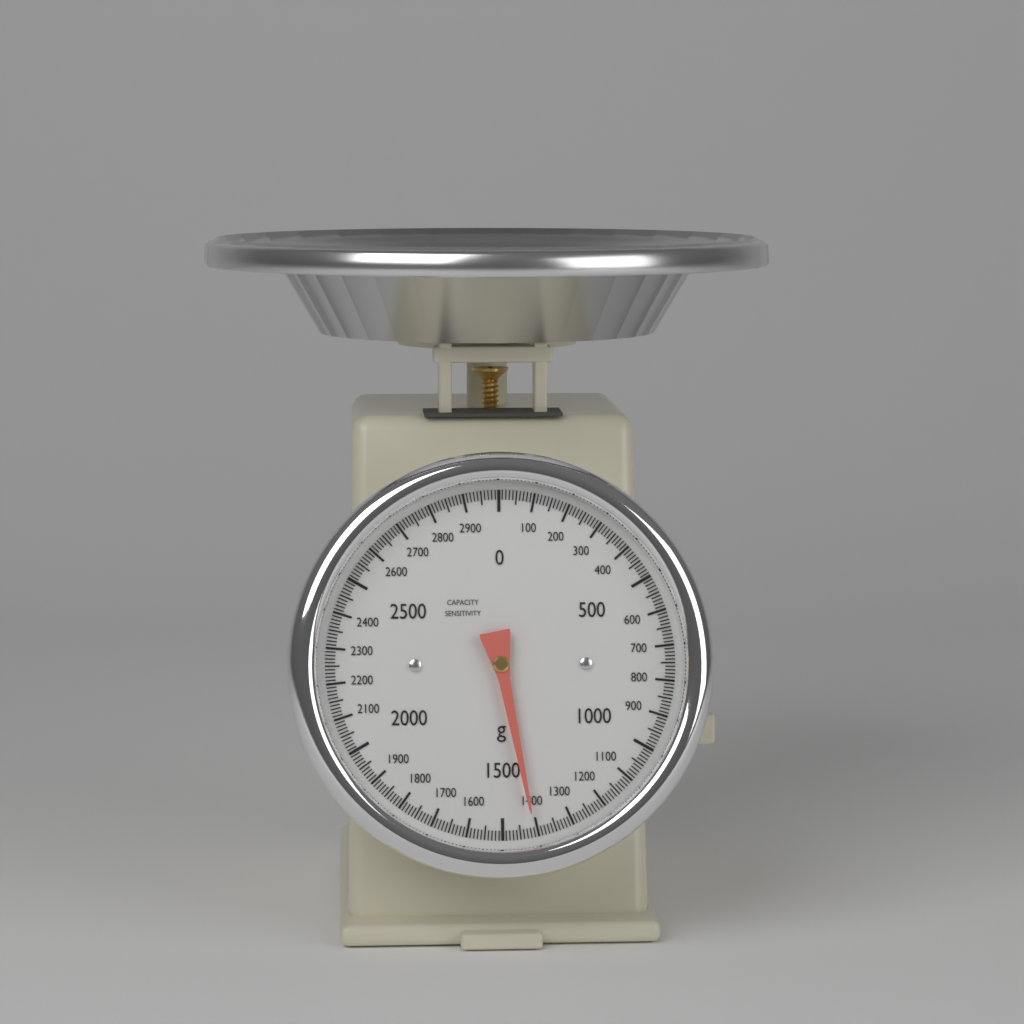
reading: 1410 g
